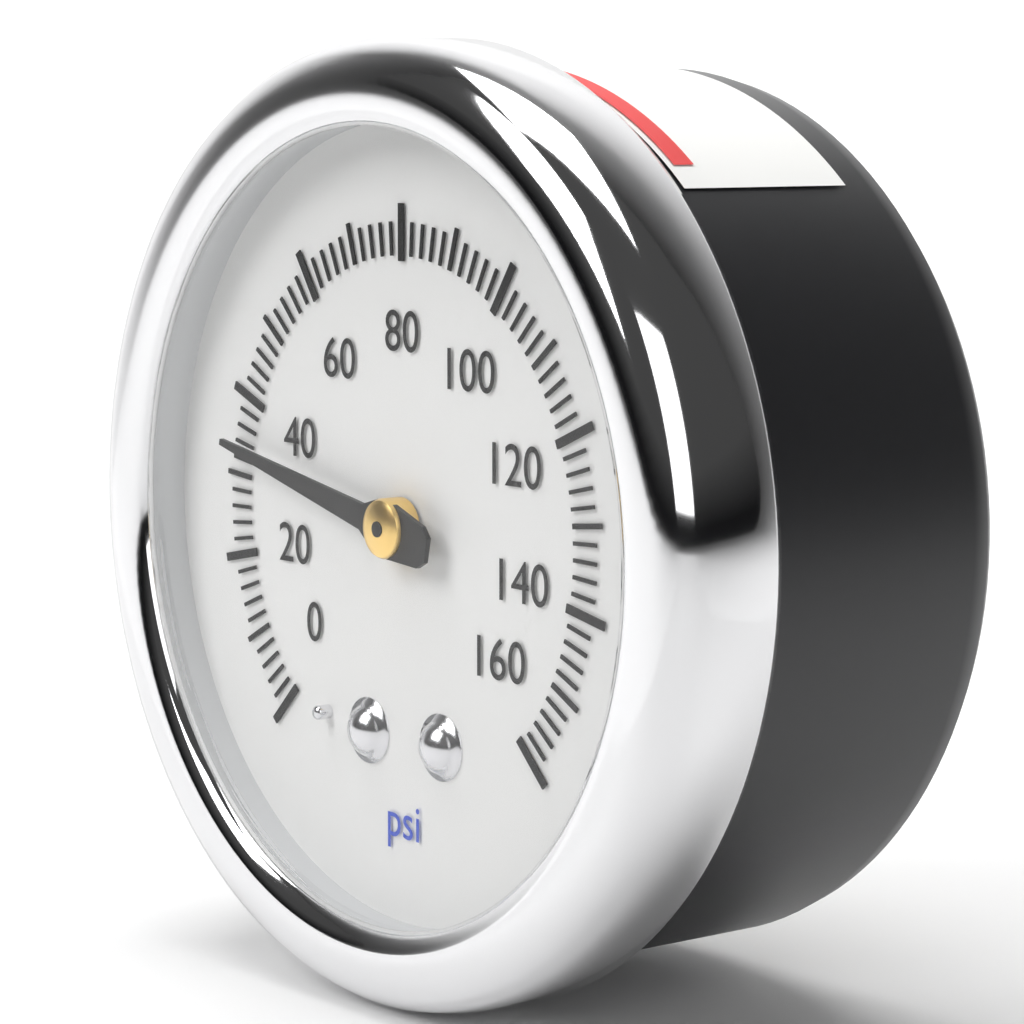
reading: 34 psi
